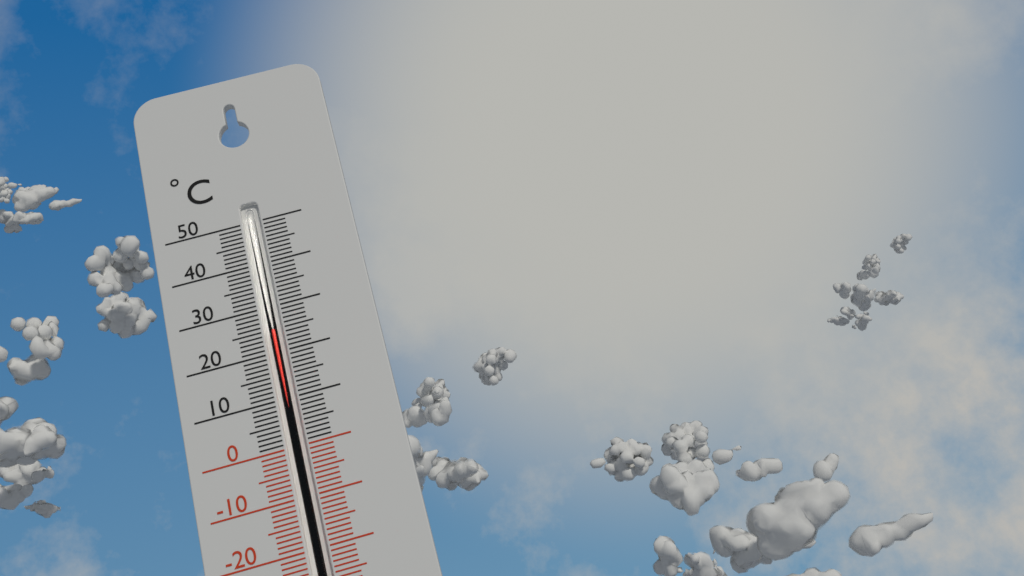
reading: 25 °C
